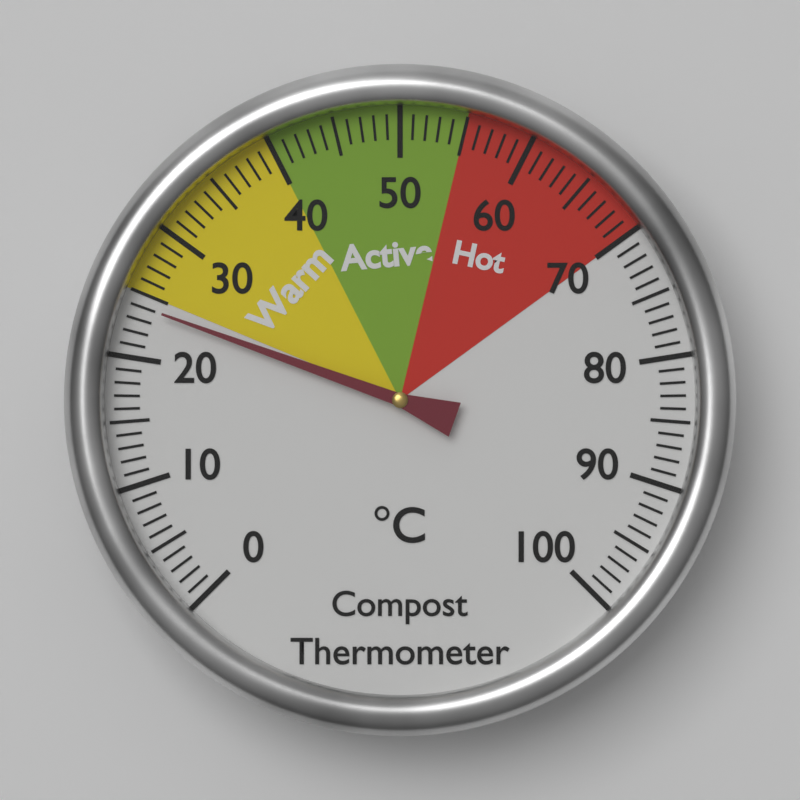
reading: 24 °C
